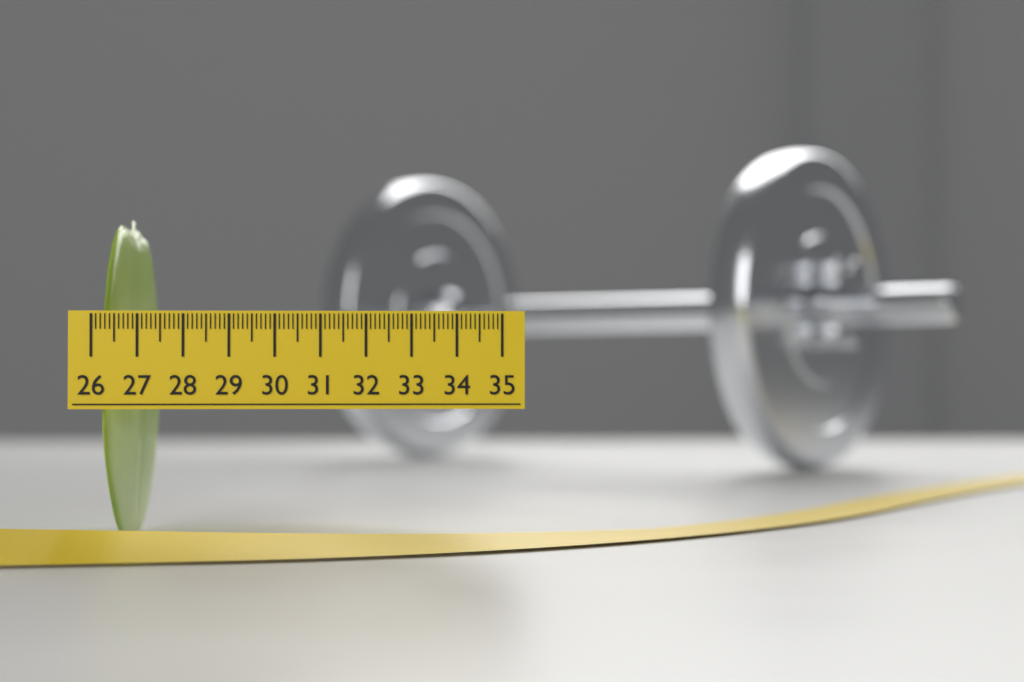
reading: 26.5 (no unit)
